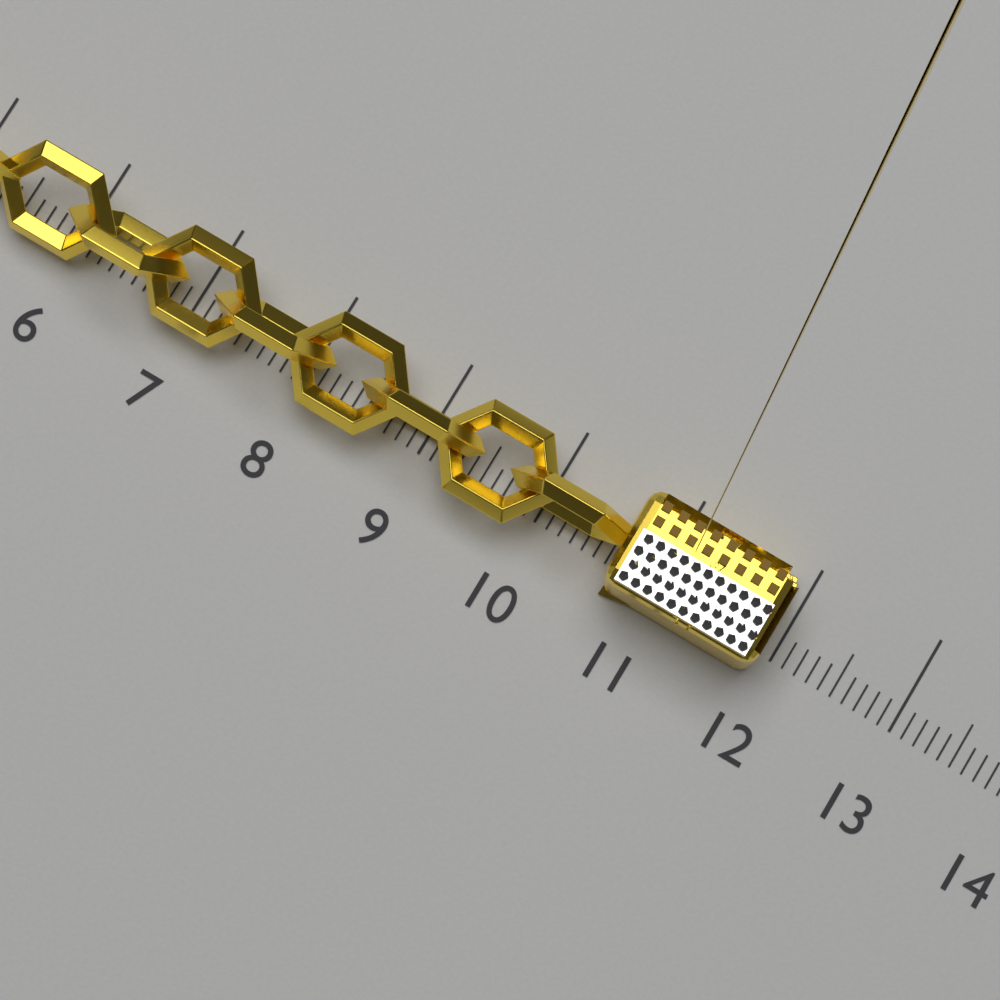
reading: 11.9 (no unit)
